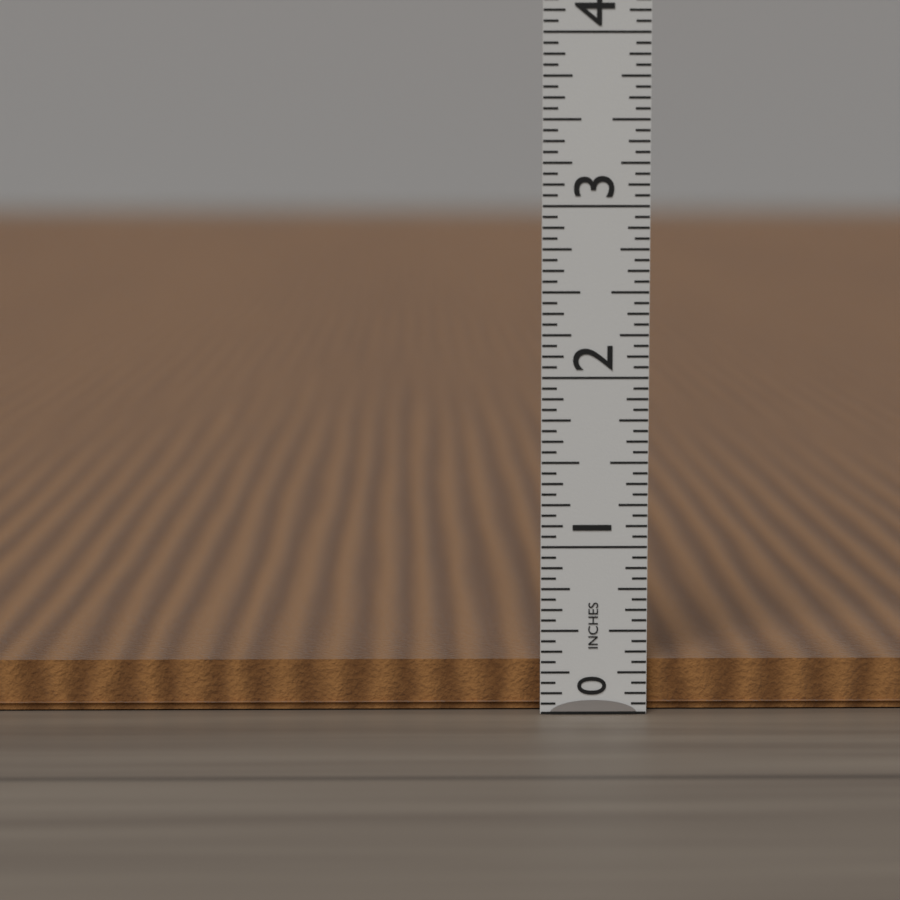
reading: 0.3125 in
